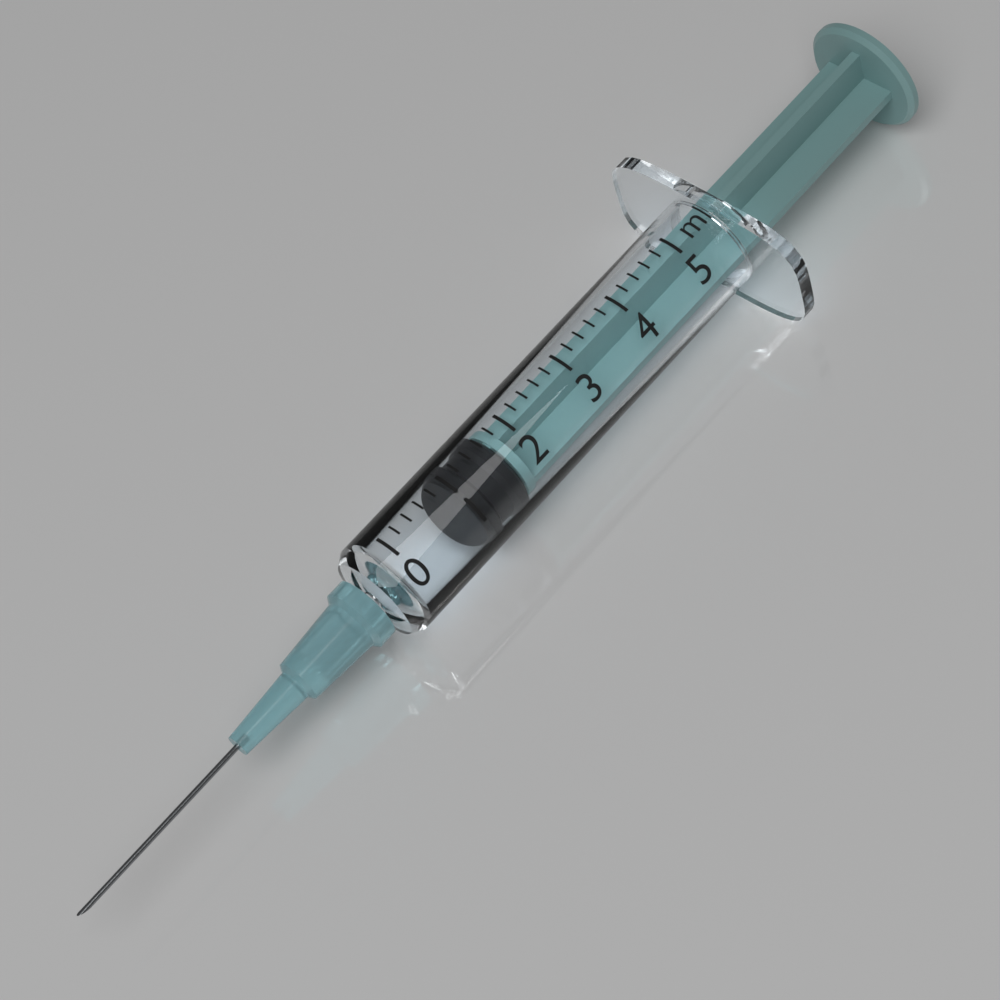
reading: 1.0 ml
